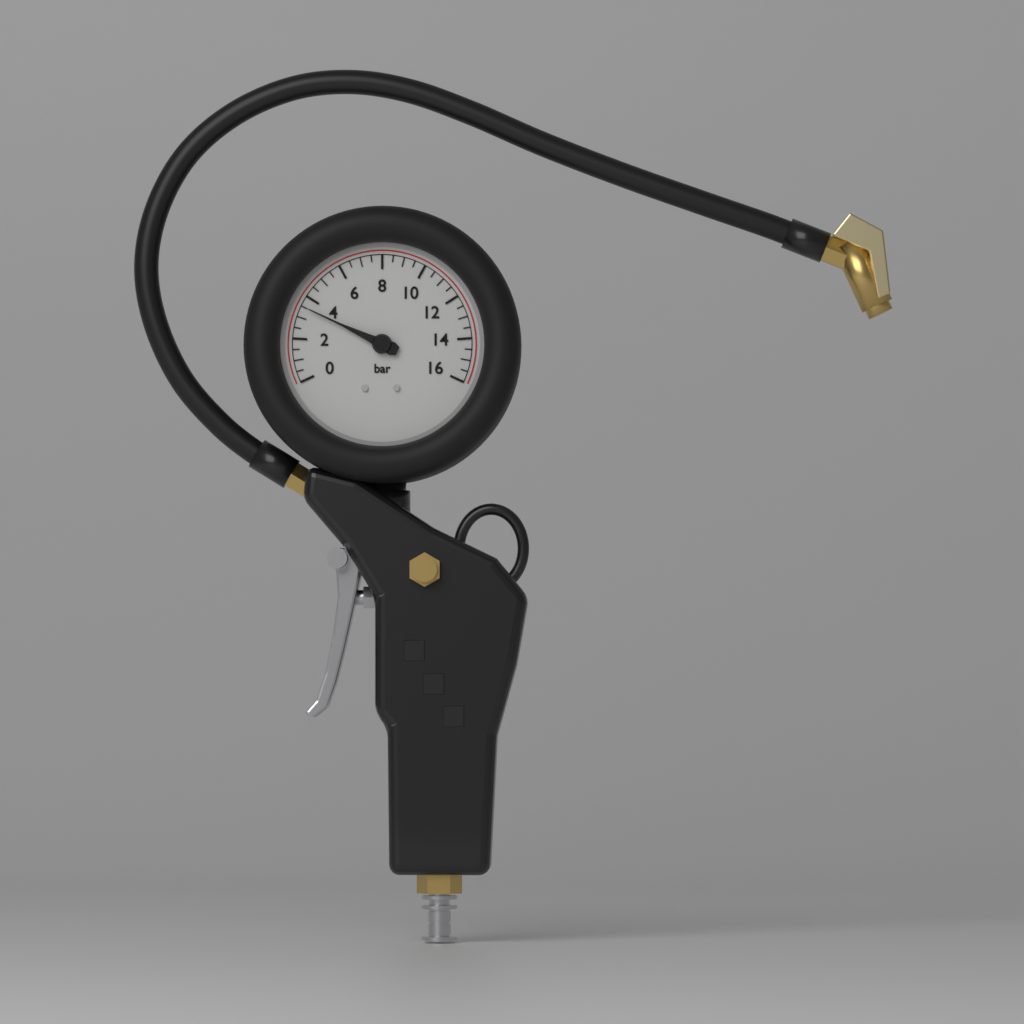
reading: 3.5 bar
